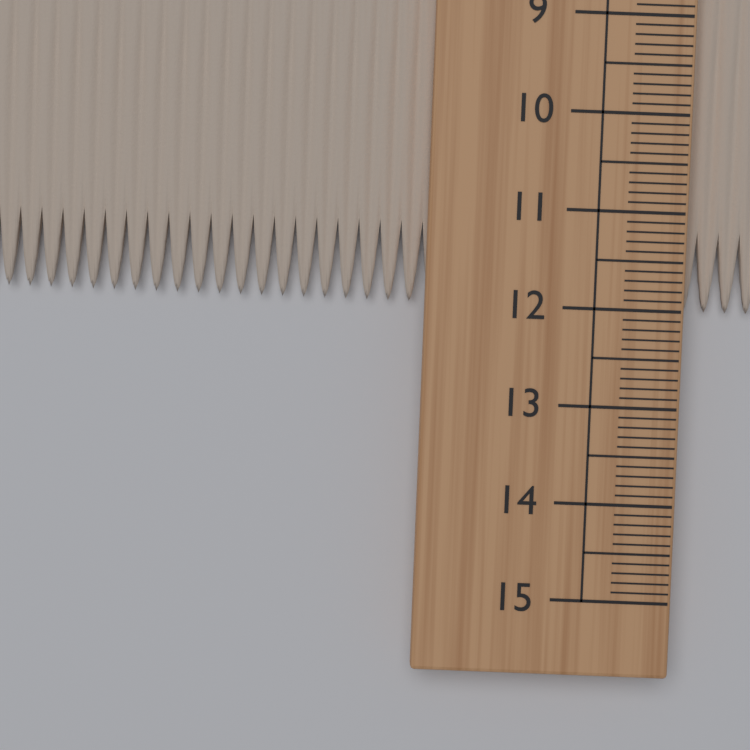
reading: 12.0 cm
